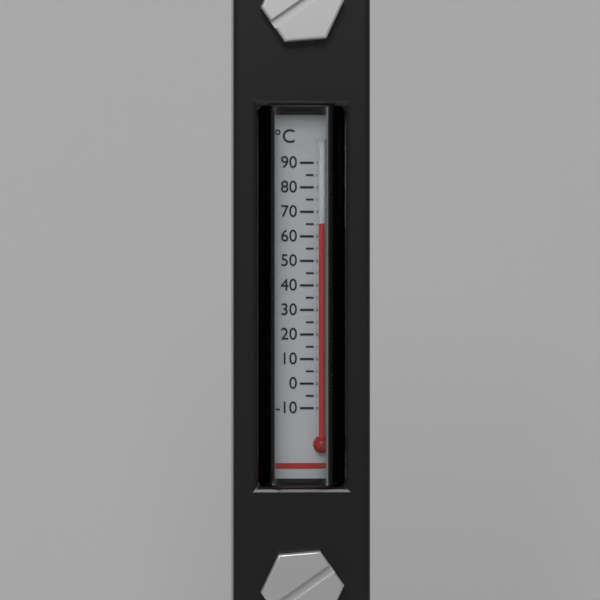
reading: 65 °C
